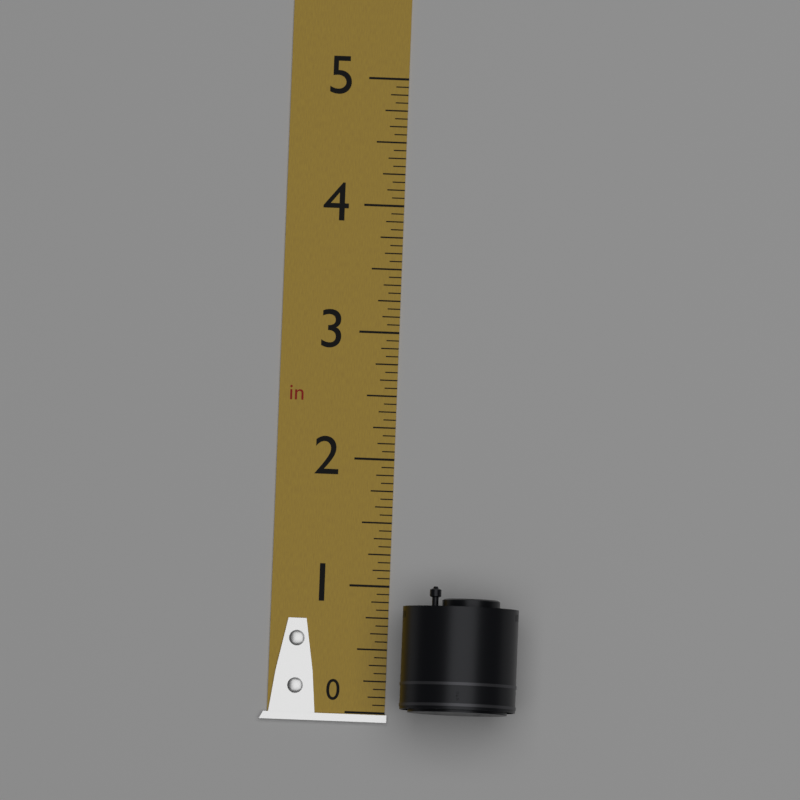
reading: 1.0000 in
